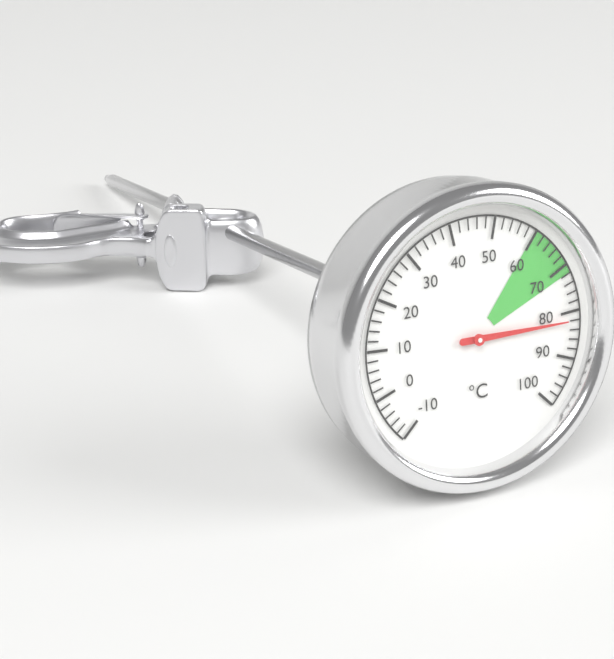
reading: 82 °C
